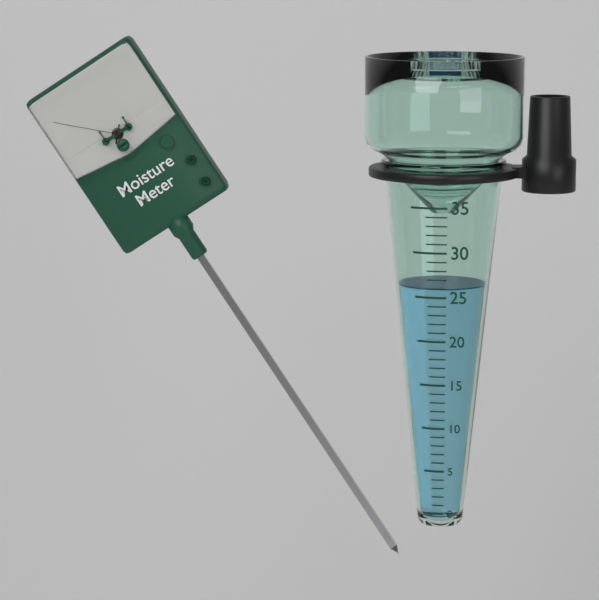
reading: 26 (no unit)
